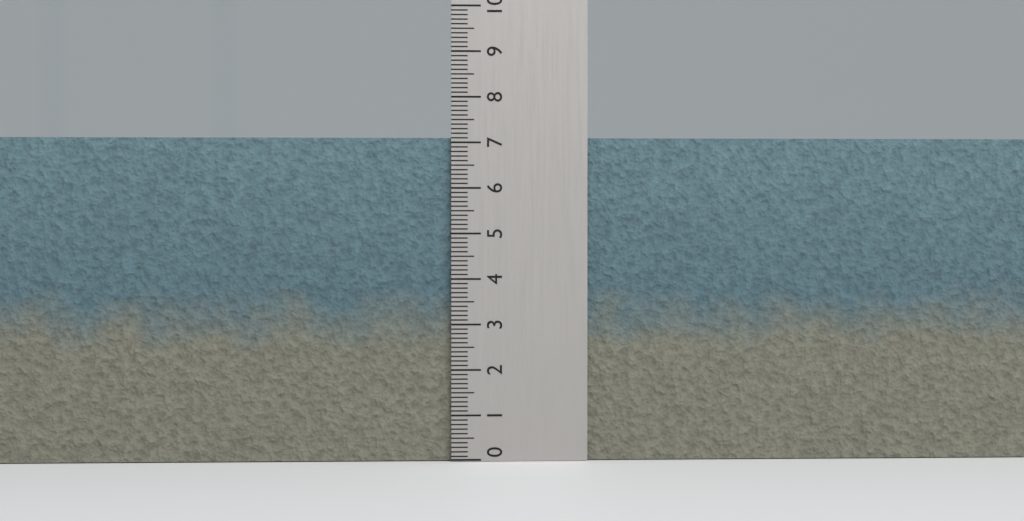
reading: 7.1 (no unit)
